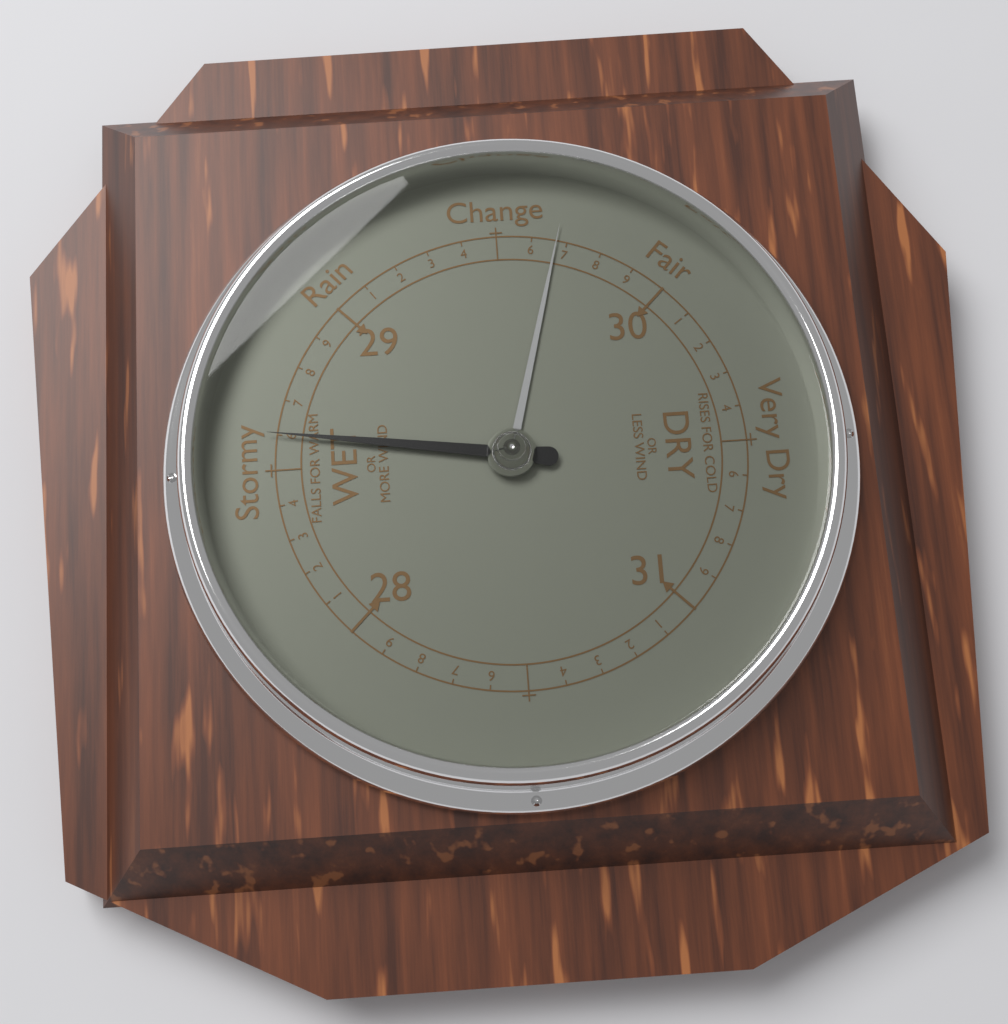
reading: 28.6 inHg
